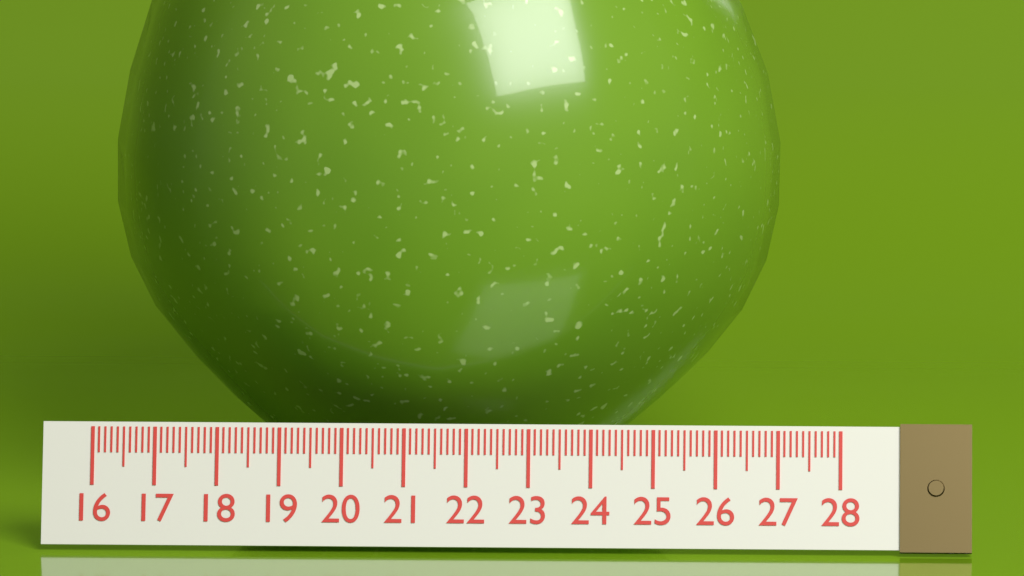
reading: 27.0 (no unit)
